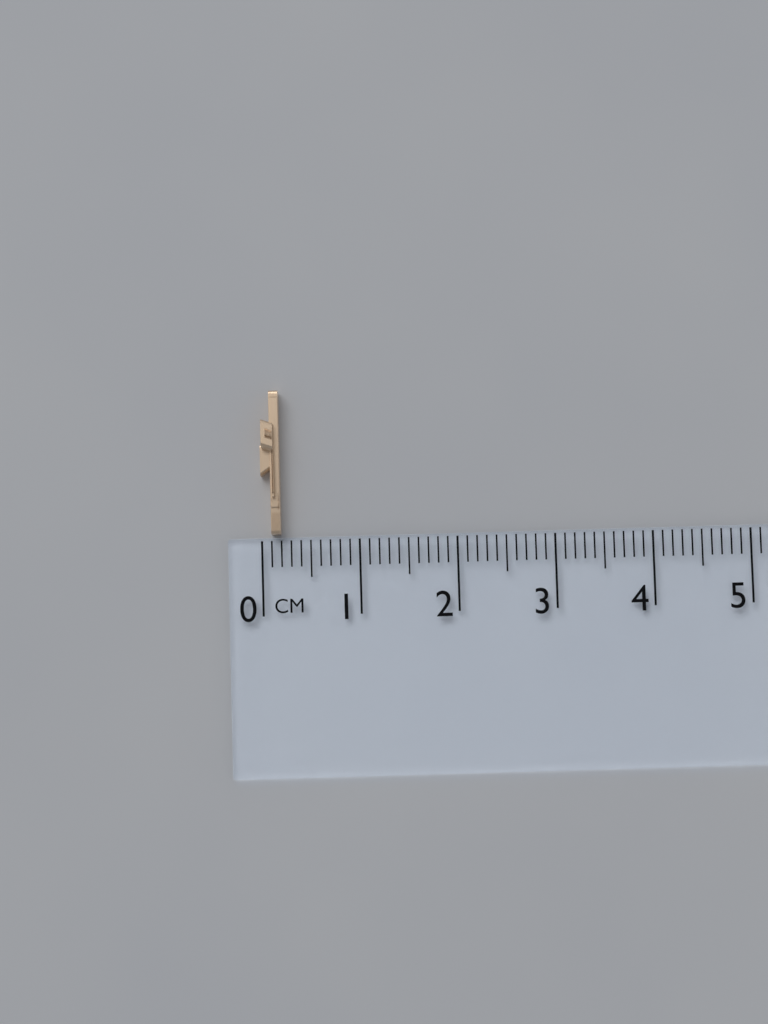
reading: 0.2 cm
